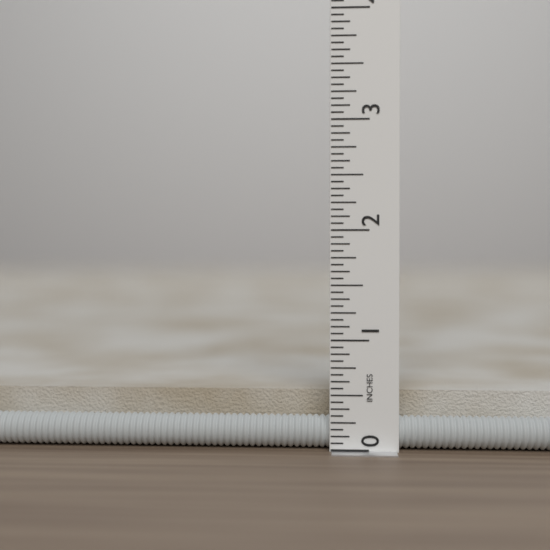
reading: 0.5625 in
